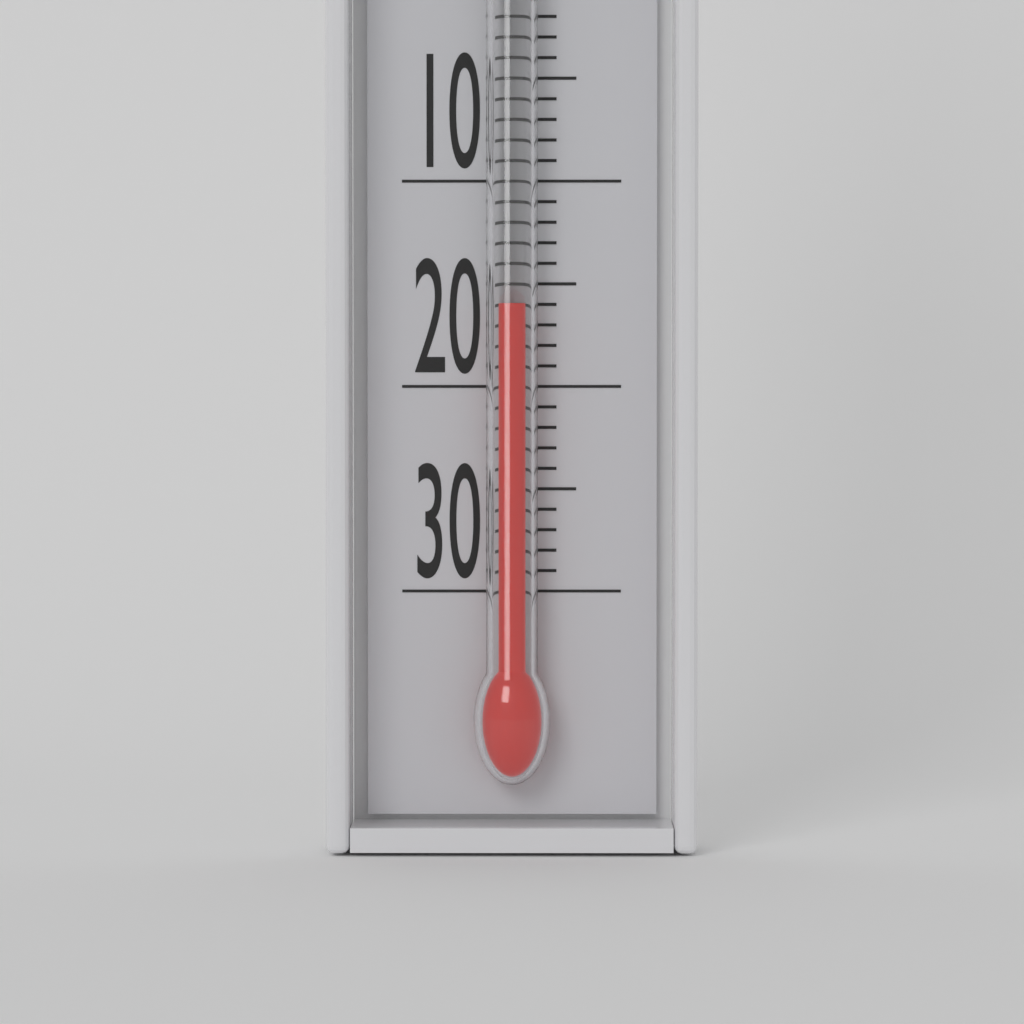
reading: -16 °C
